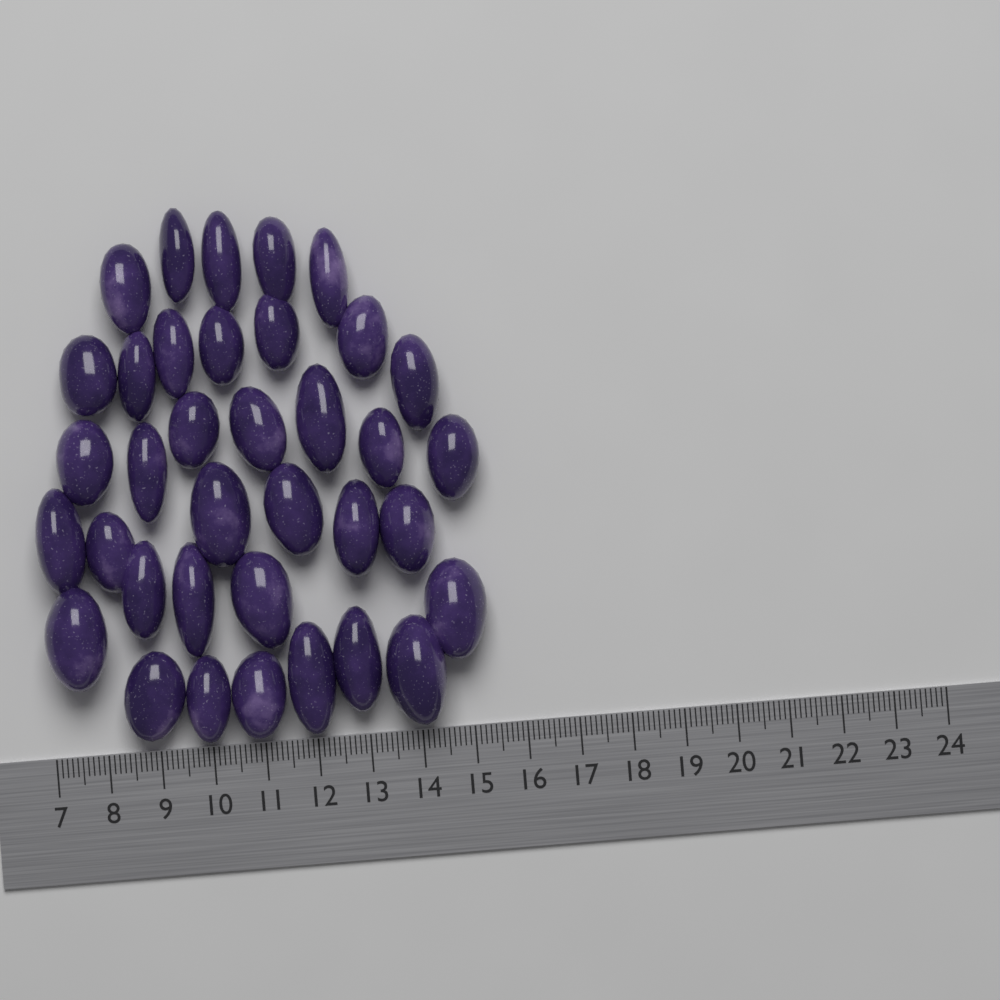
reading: 15.5 (no unit)
